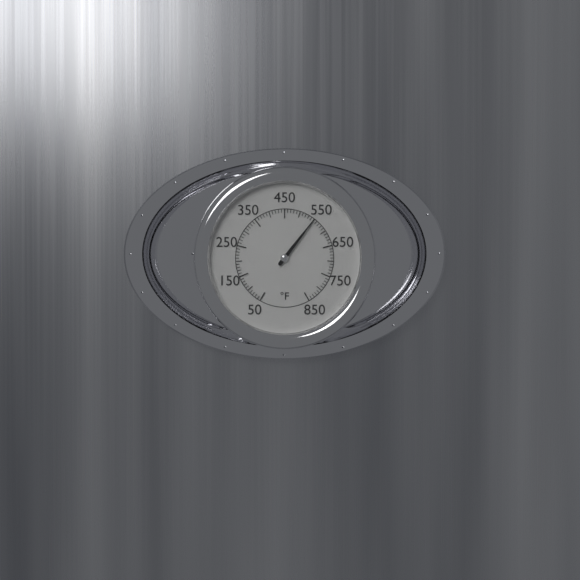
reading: 550 °F
